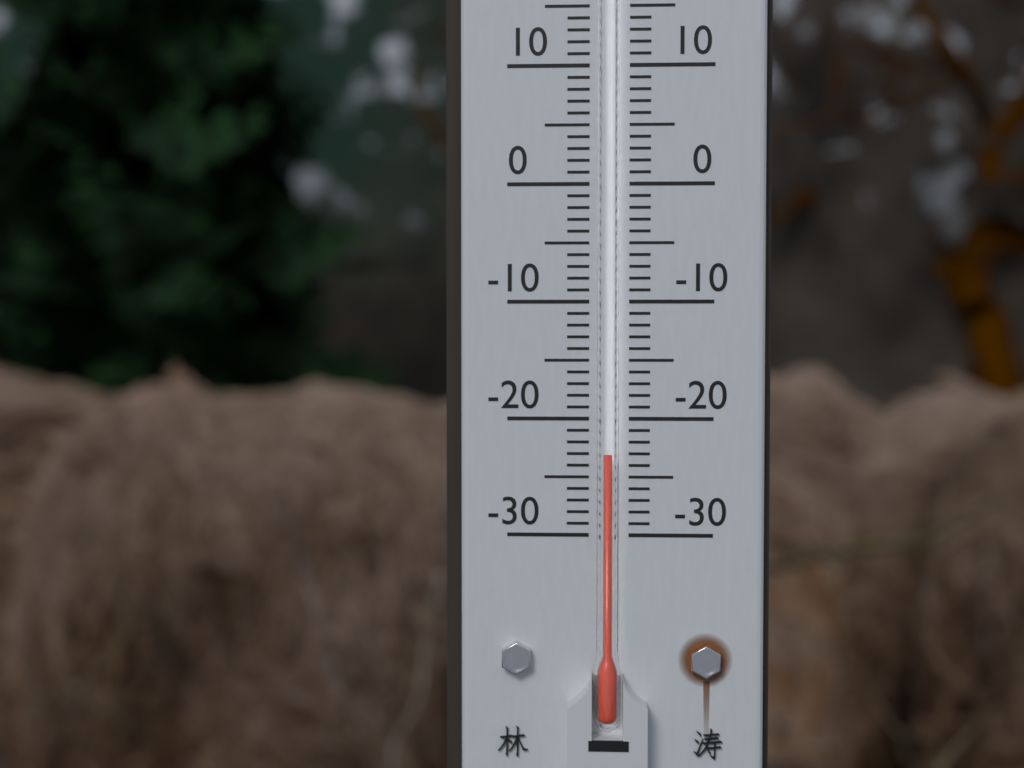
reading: -23 °C
